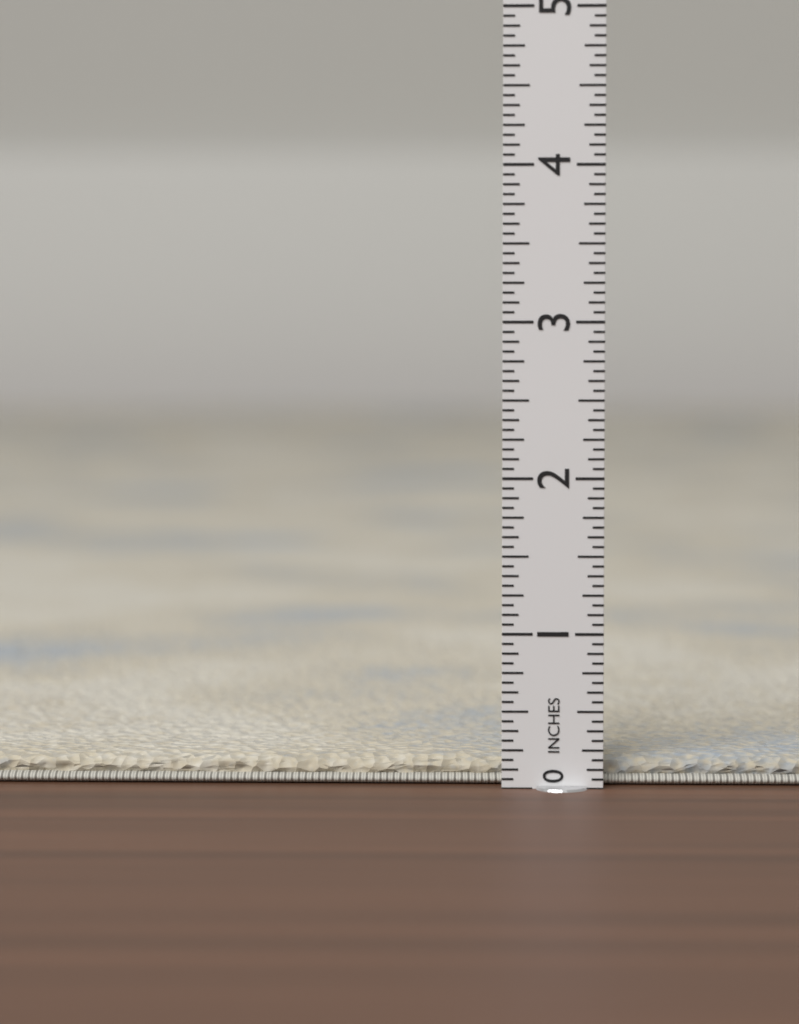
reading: 0.1875 in
